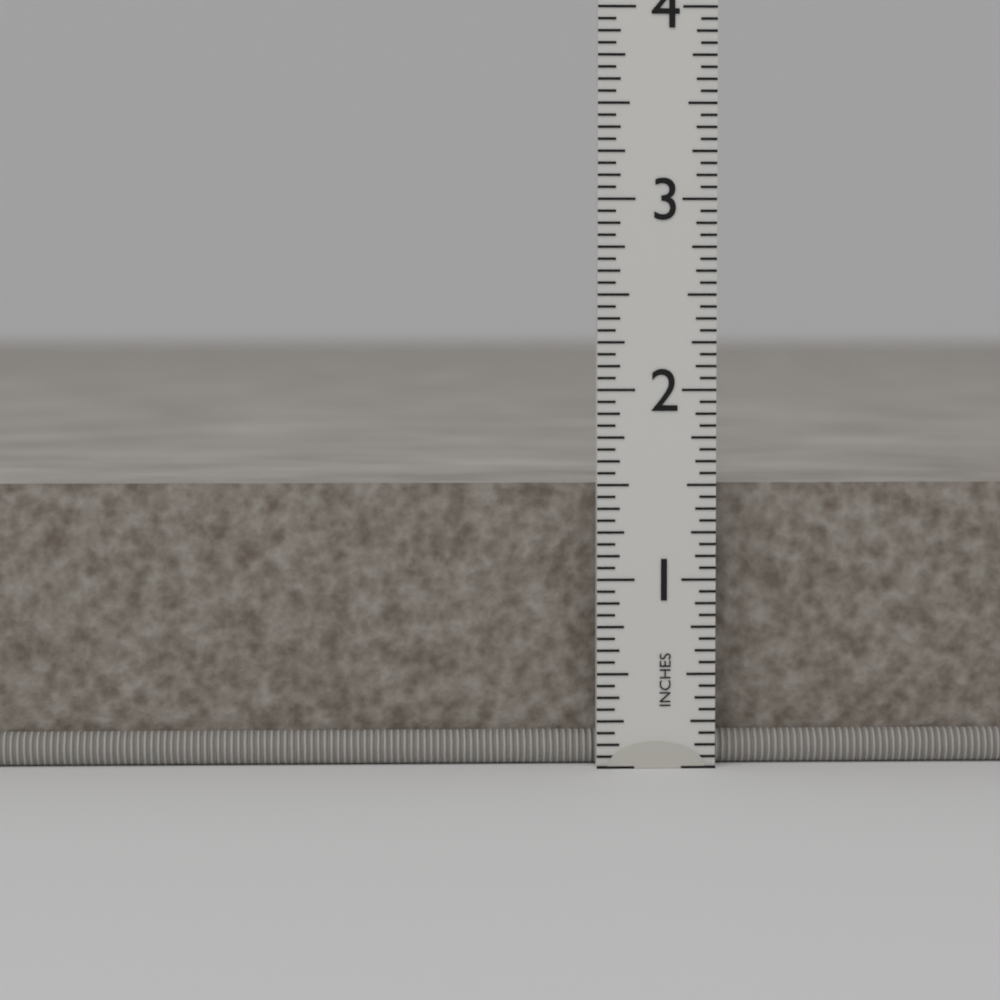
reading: 1.5000 in
